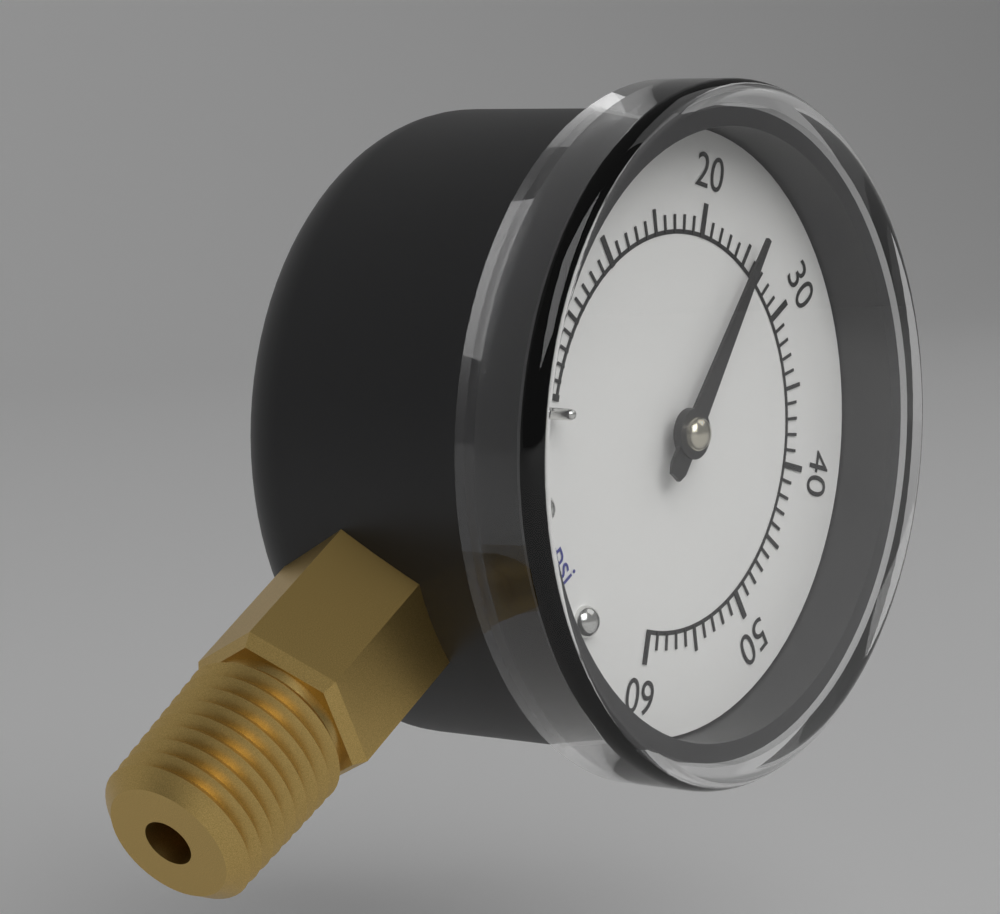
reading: 25 psi
